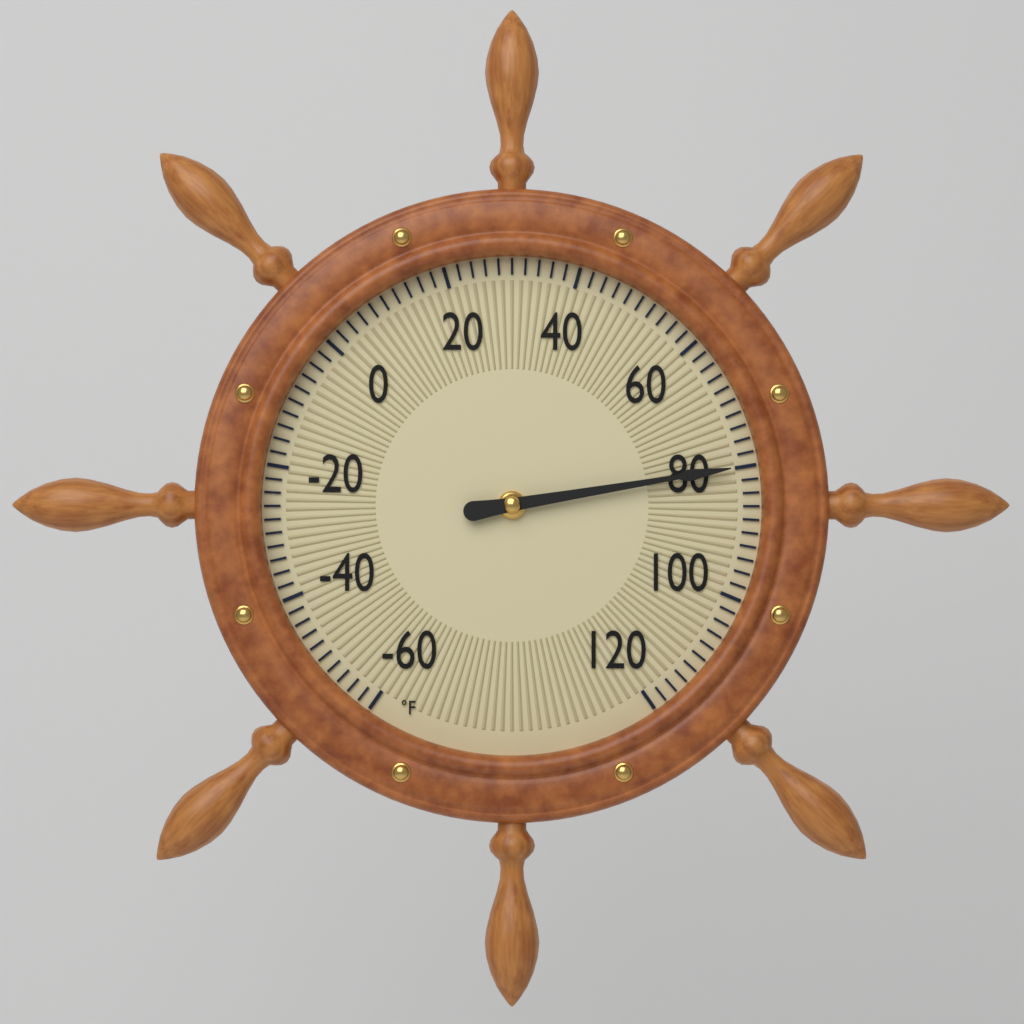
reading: 80 °F
